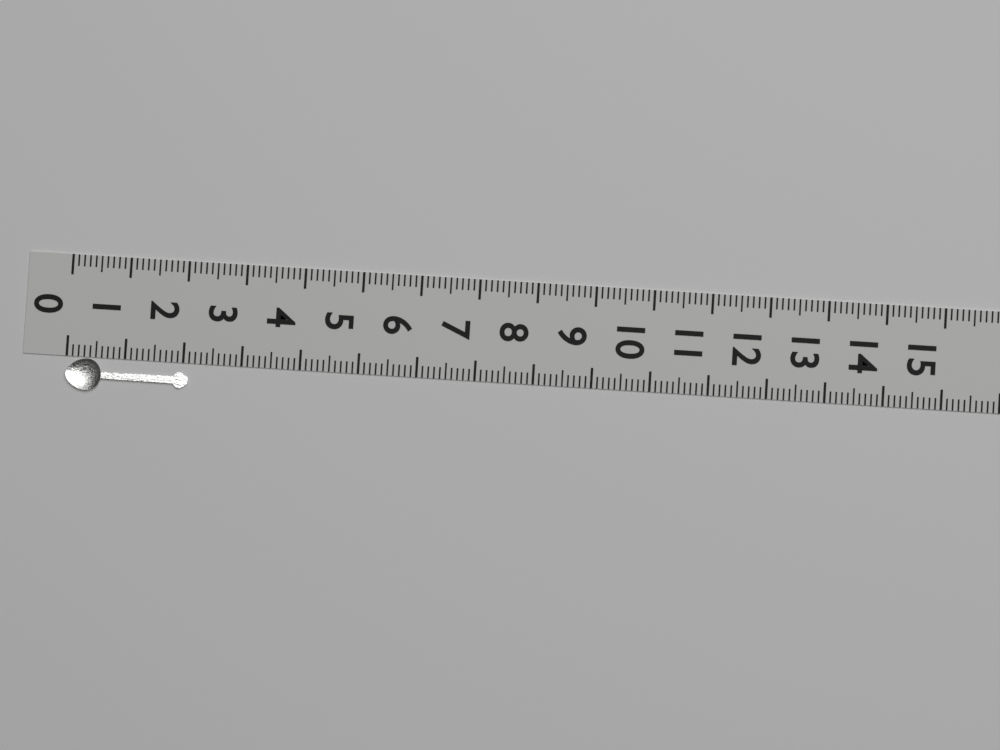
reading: 2.1 (no unit)
